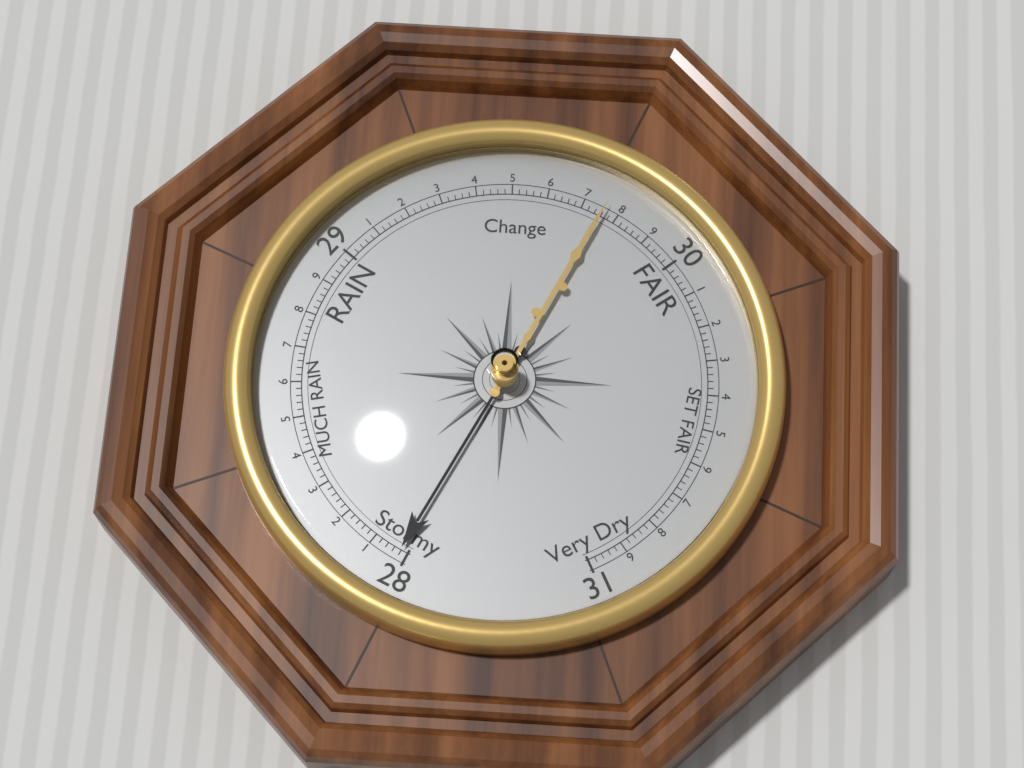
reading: 28.02 (no unit)
